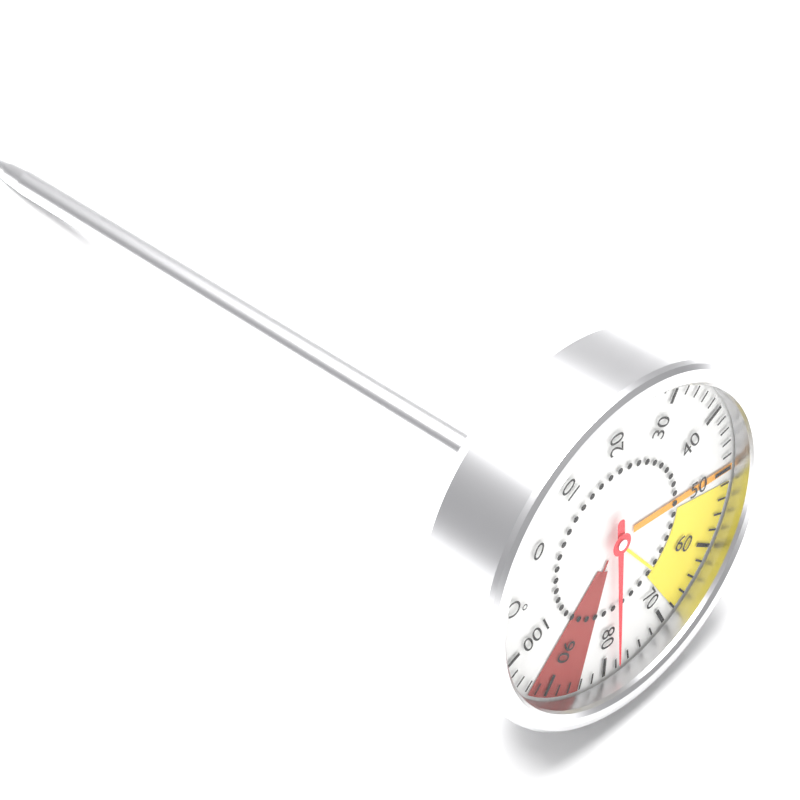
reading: 78 °C
